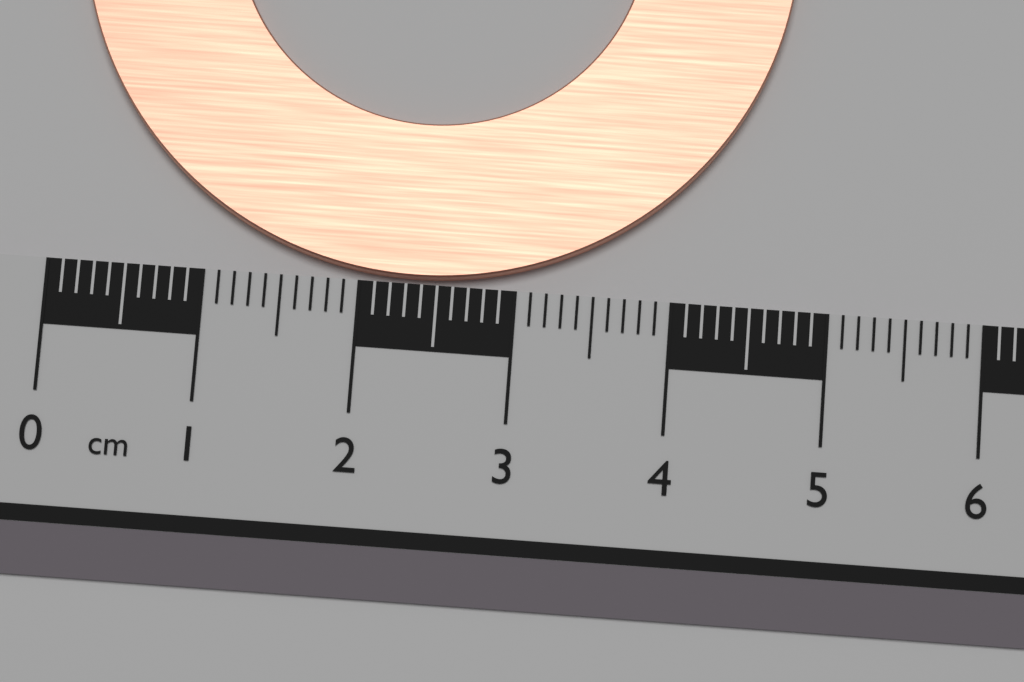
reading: 4.7 cm
